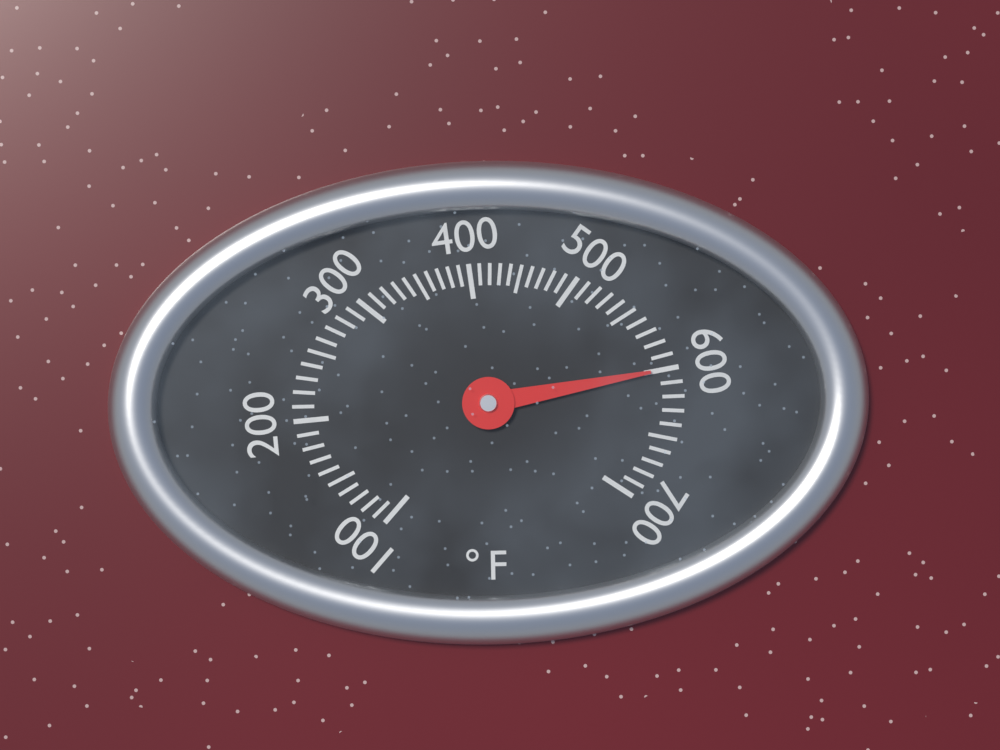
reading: 600 °F
